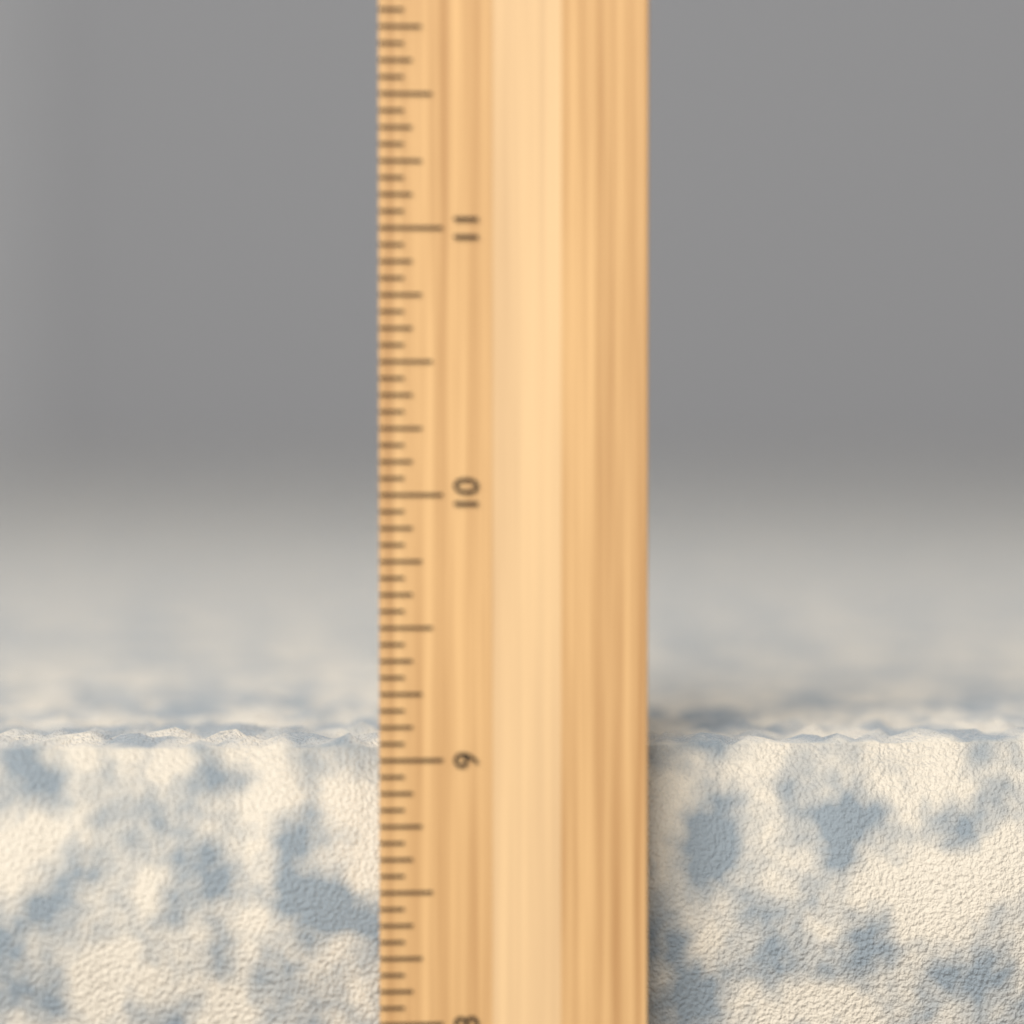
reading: 9.0625 inch
